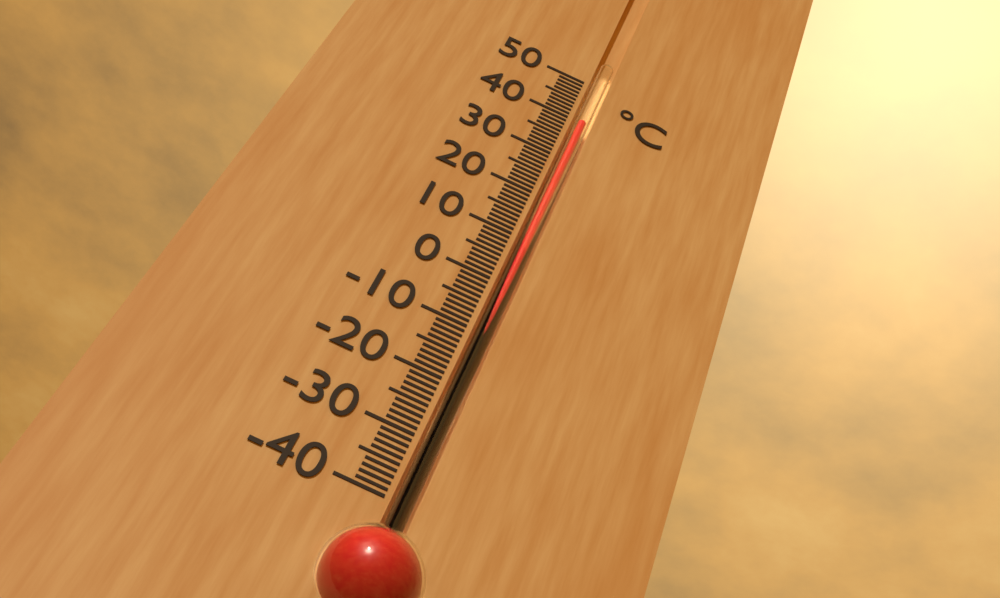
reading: 40 °C
